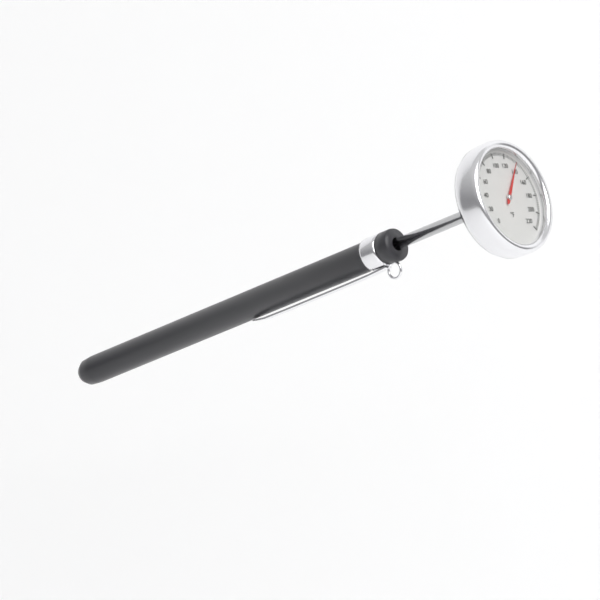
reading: 138 °F
